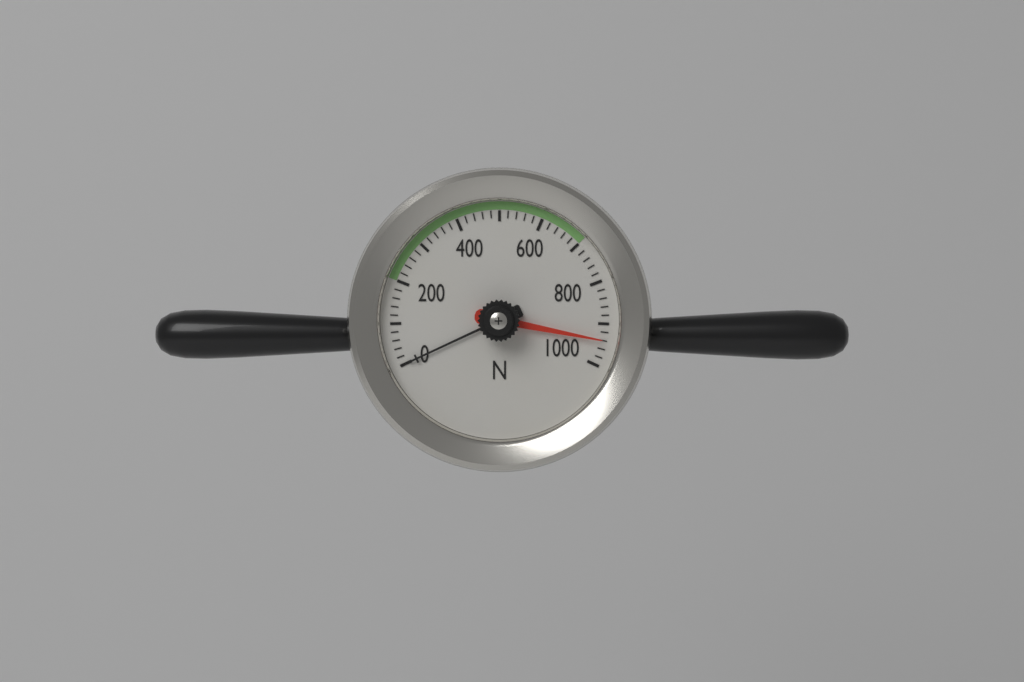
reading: 940 N
